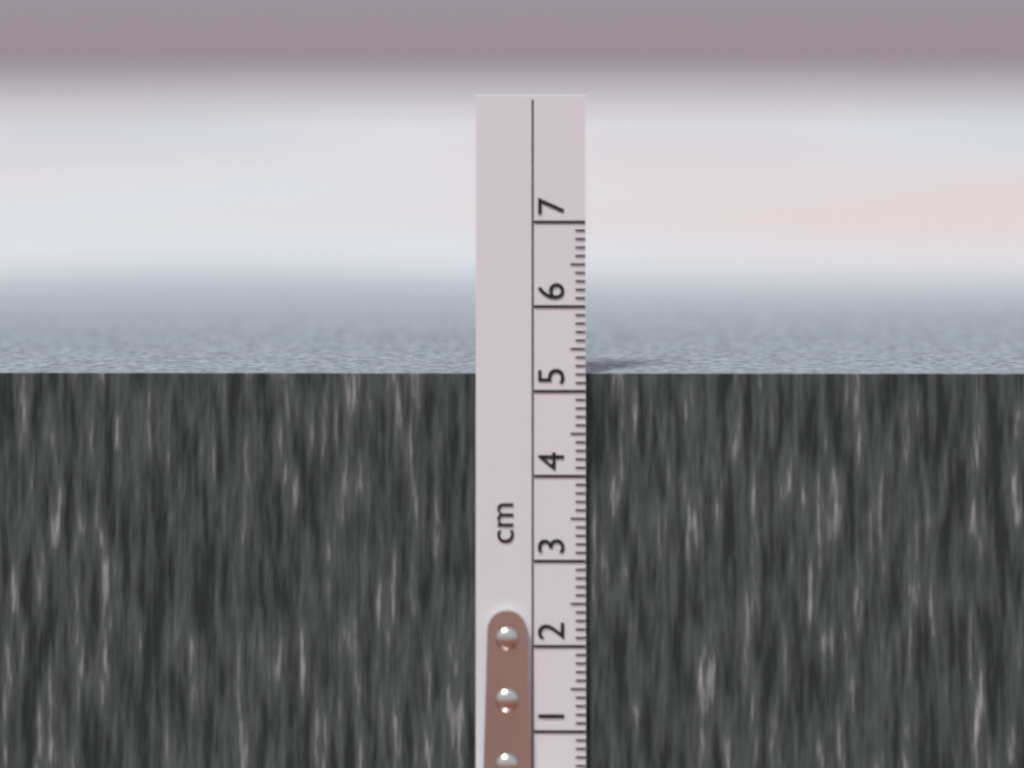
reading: 5.2 cm
